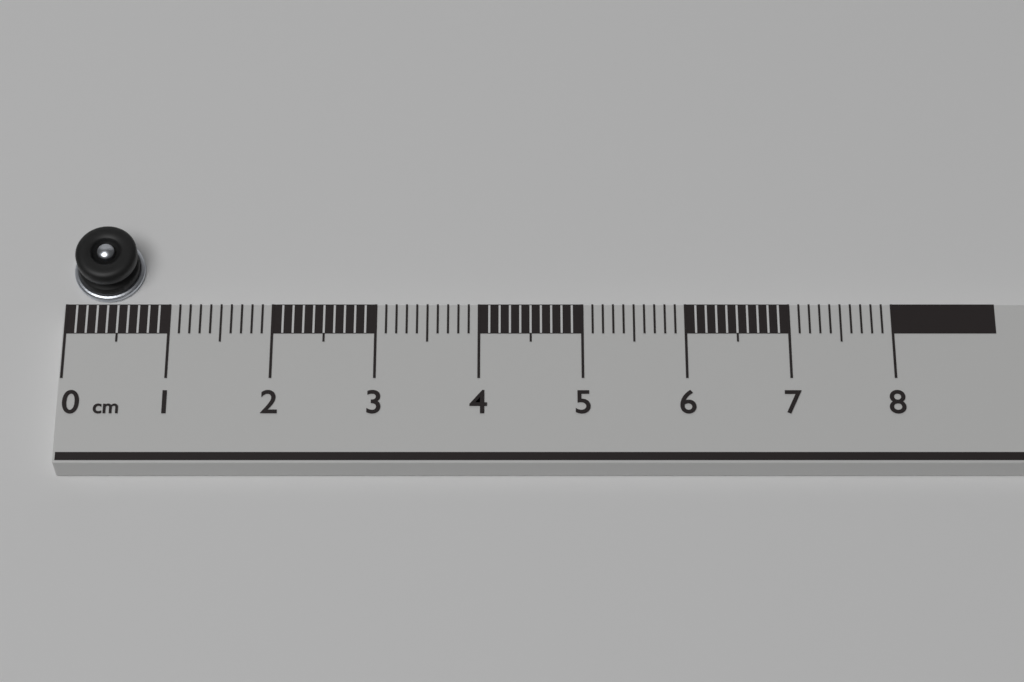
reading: 0.7 cm
